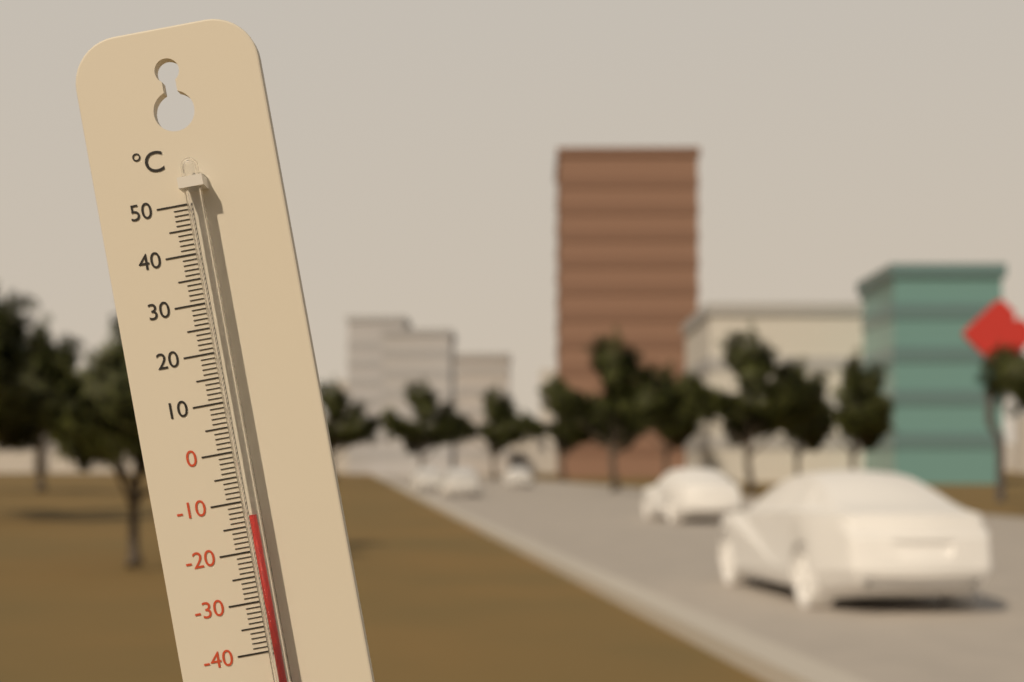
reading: -13 °C
